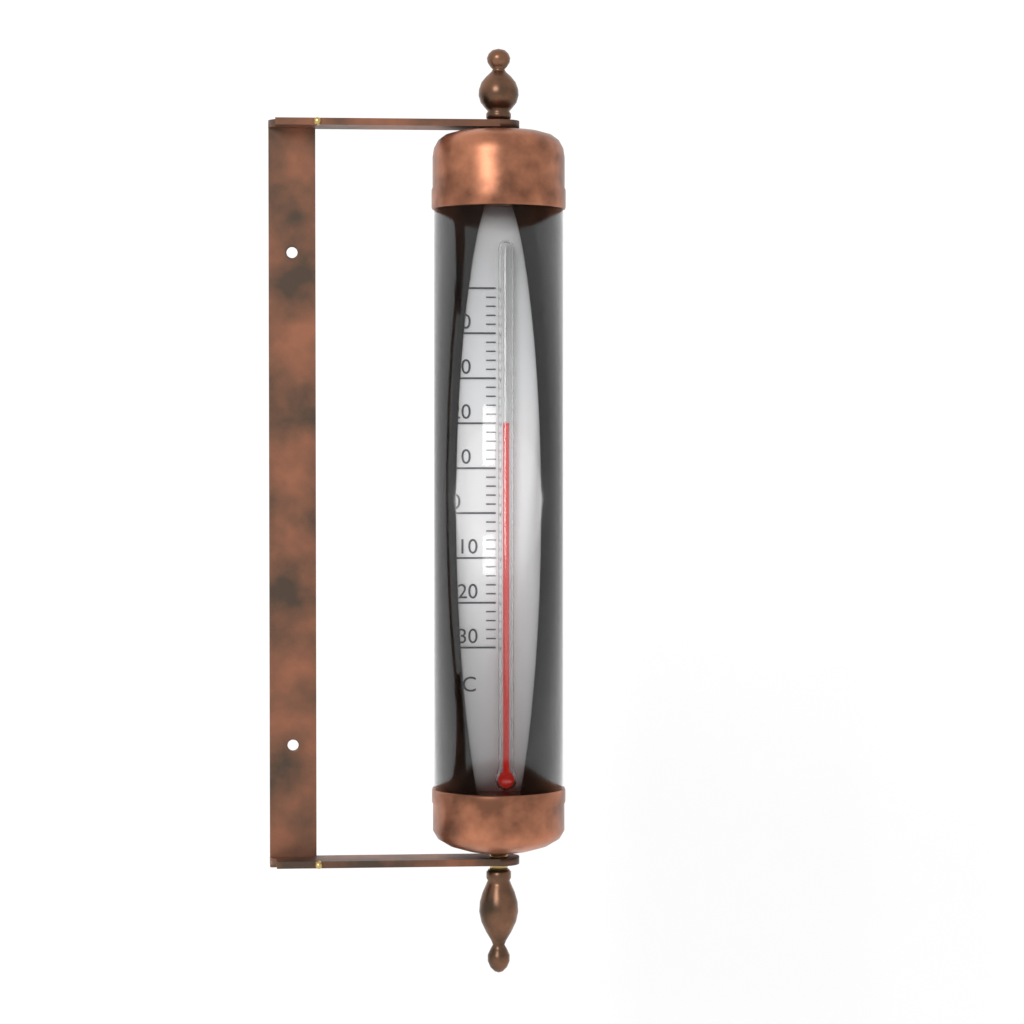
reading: 20 °C
